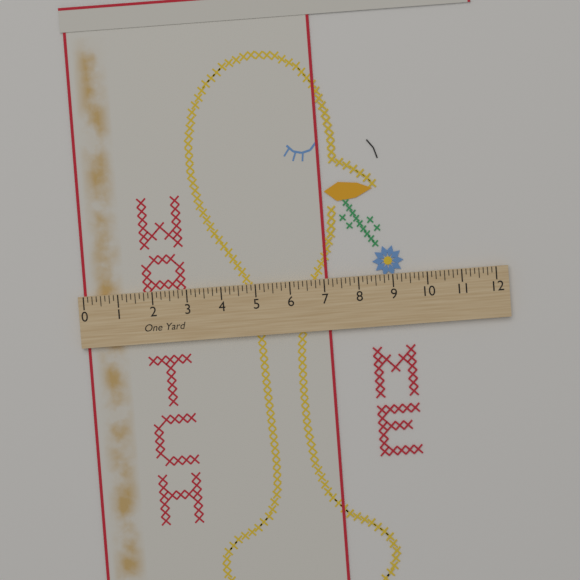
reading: 7.125 in
